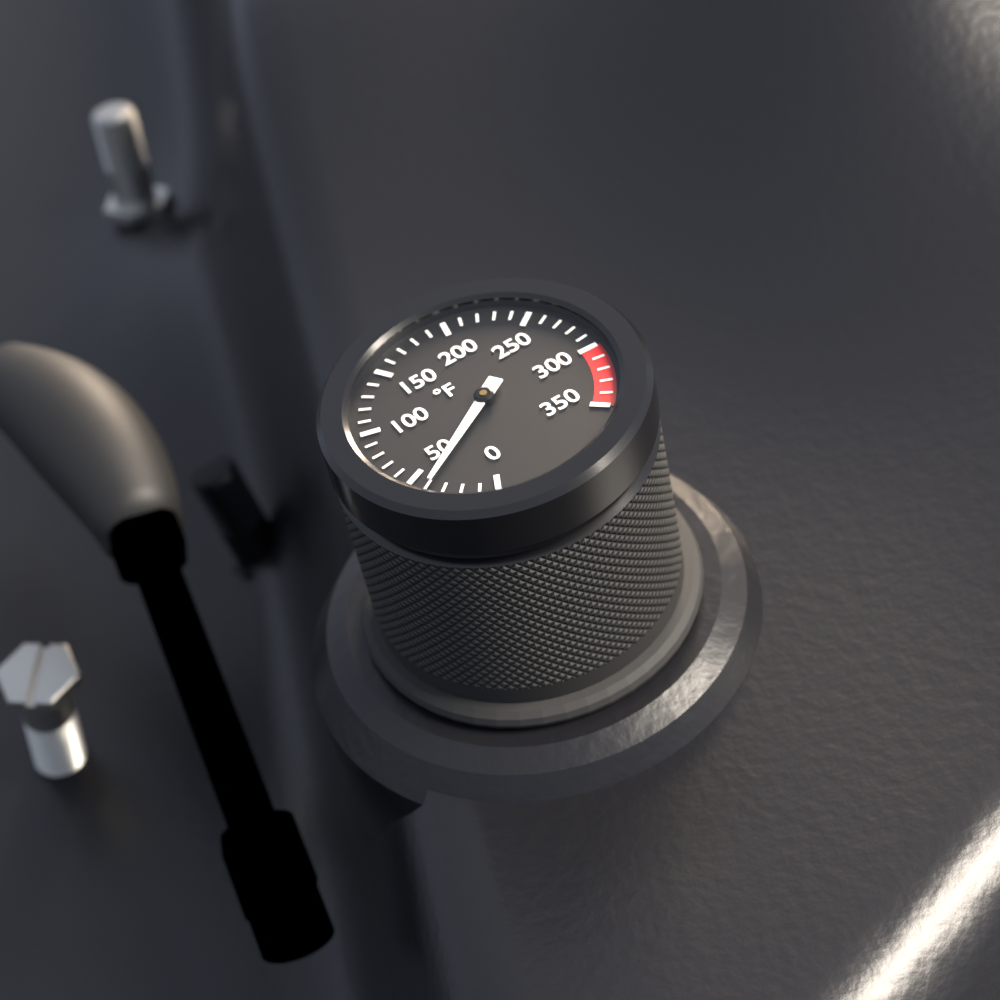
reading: 40 °F
